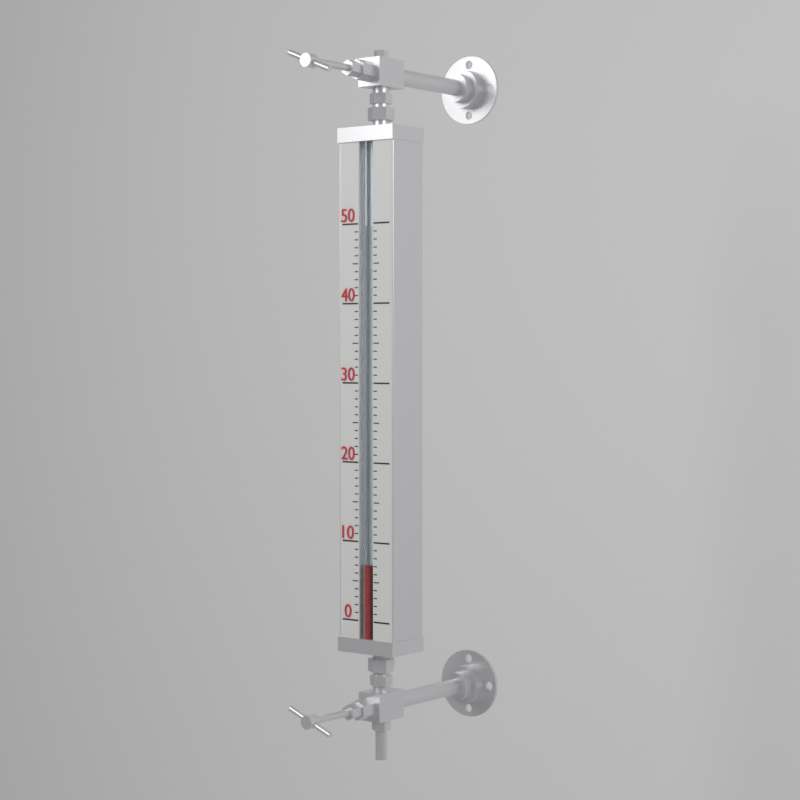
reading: 7 (no unit)
